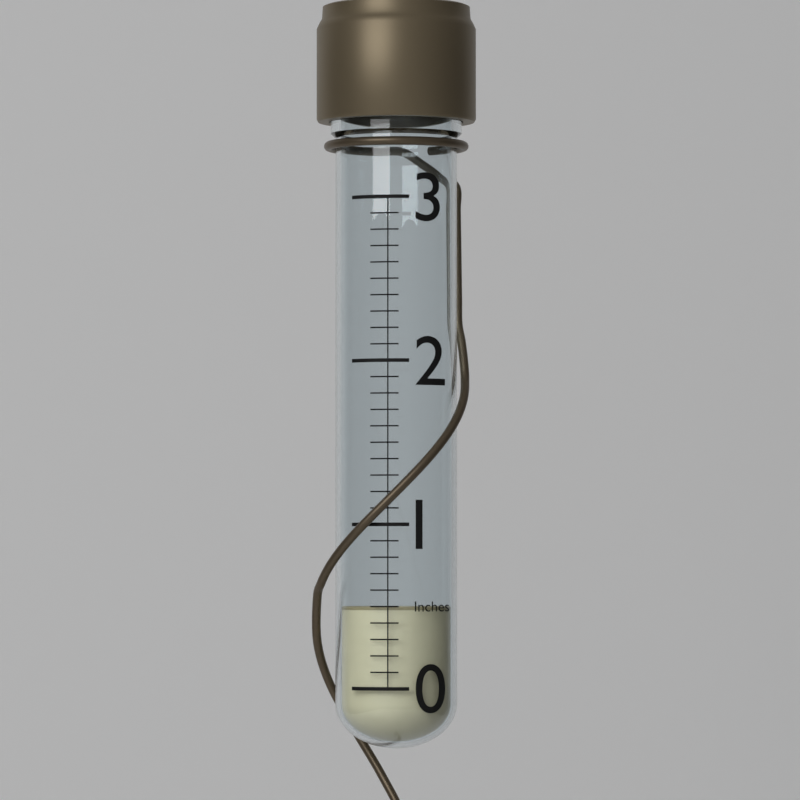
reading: 0.5 in
